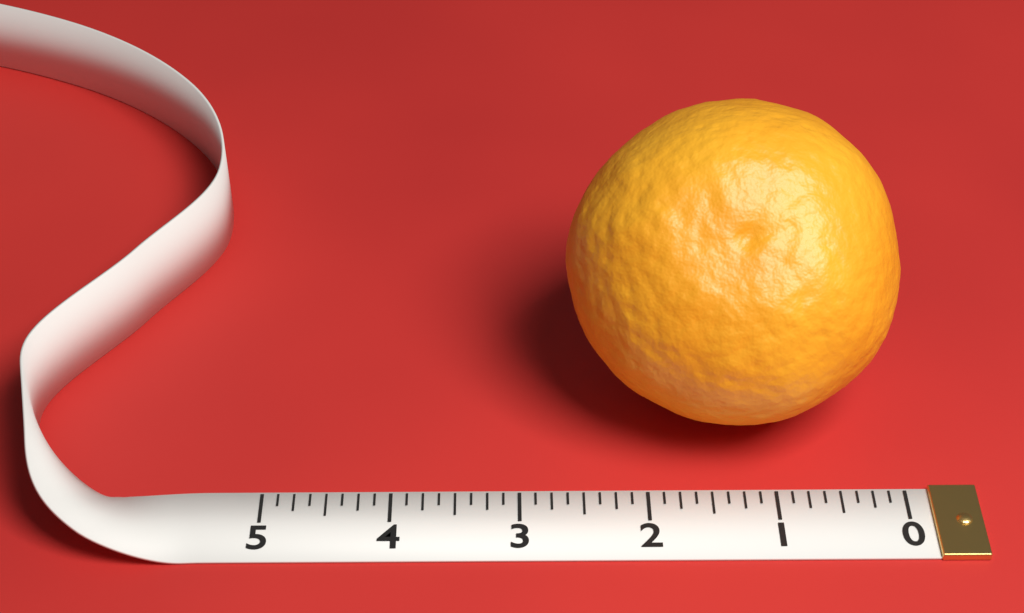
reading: 2.625 (no unit)
